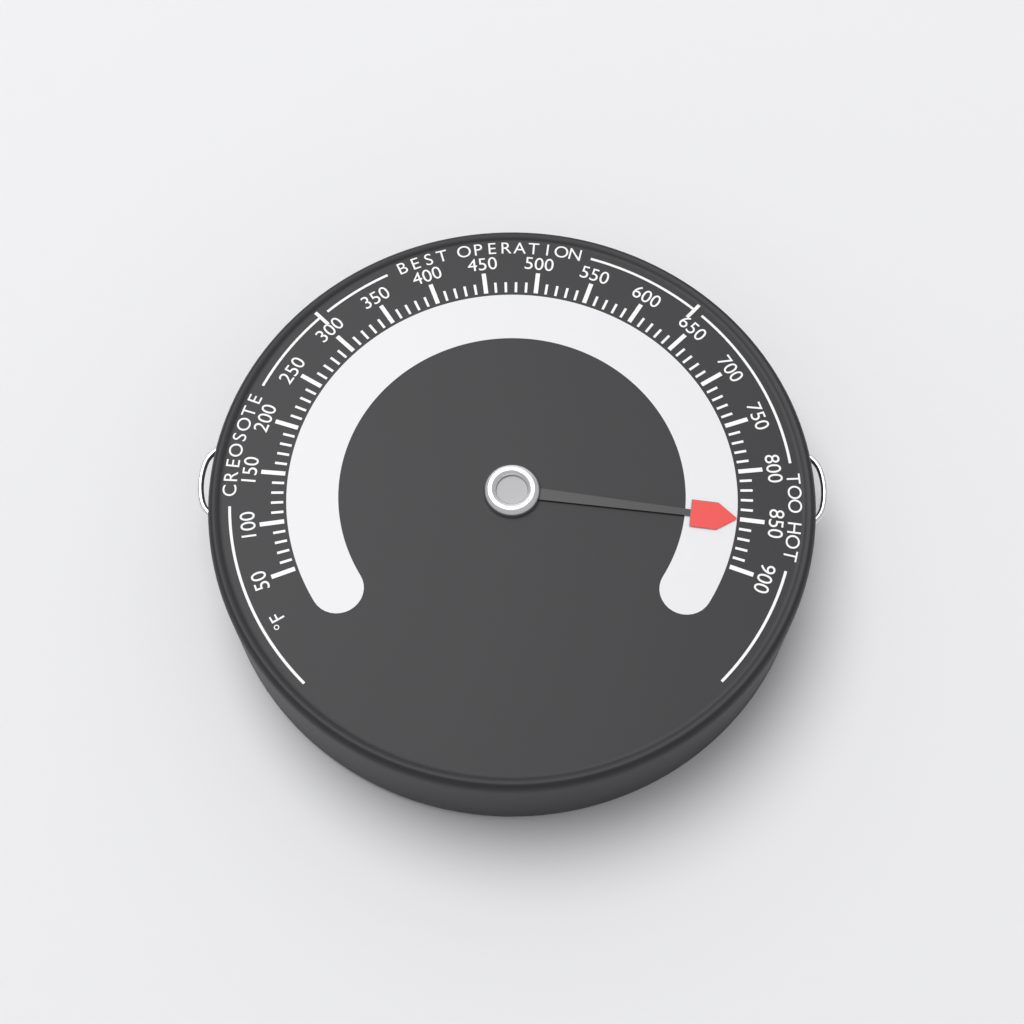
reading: 850 °F
